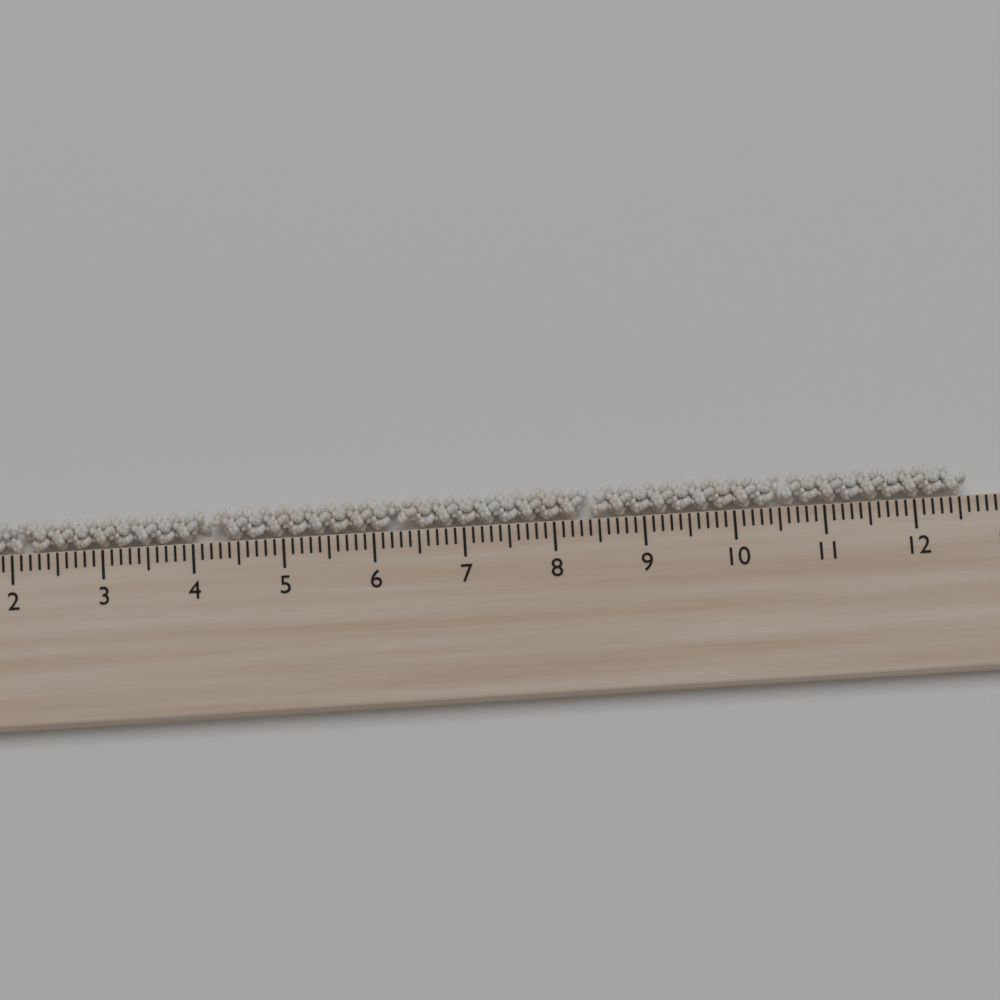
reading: 12.6 cm
